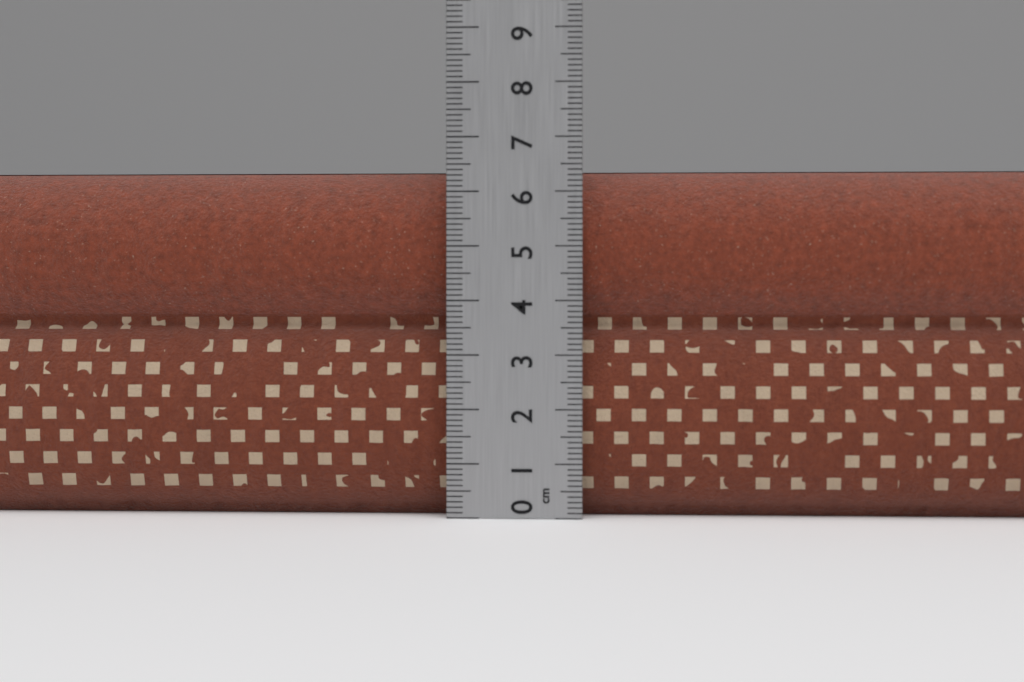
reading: 6.4 cm
